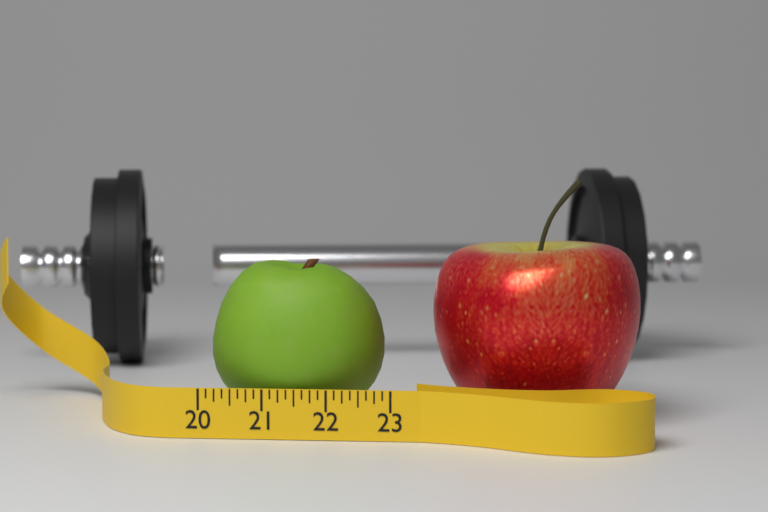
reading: 22.750 (no unit)
